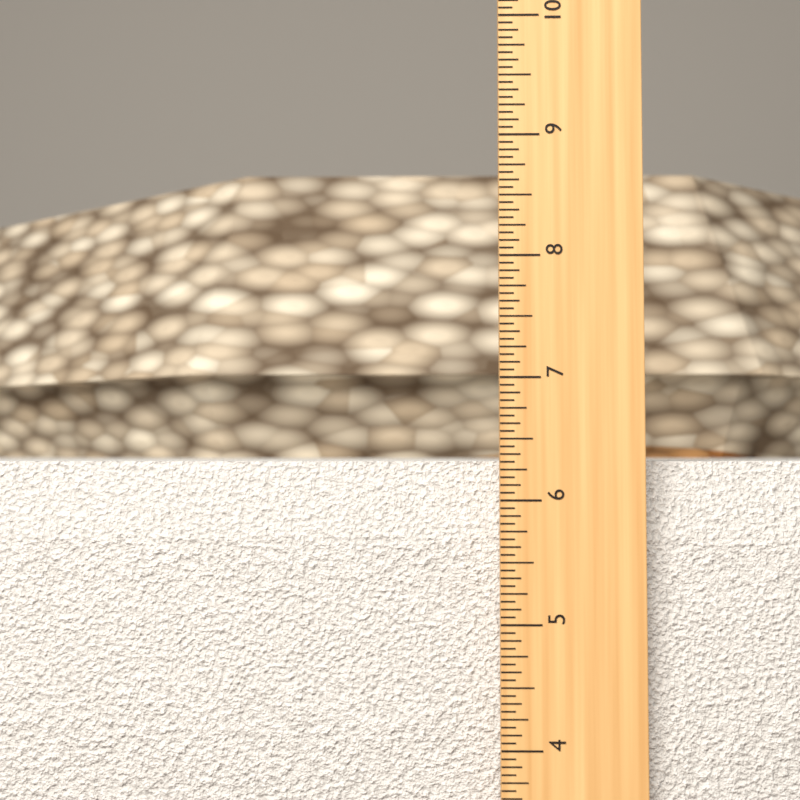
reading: 6.3125 in
